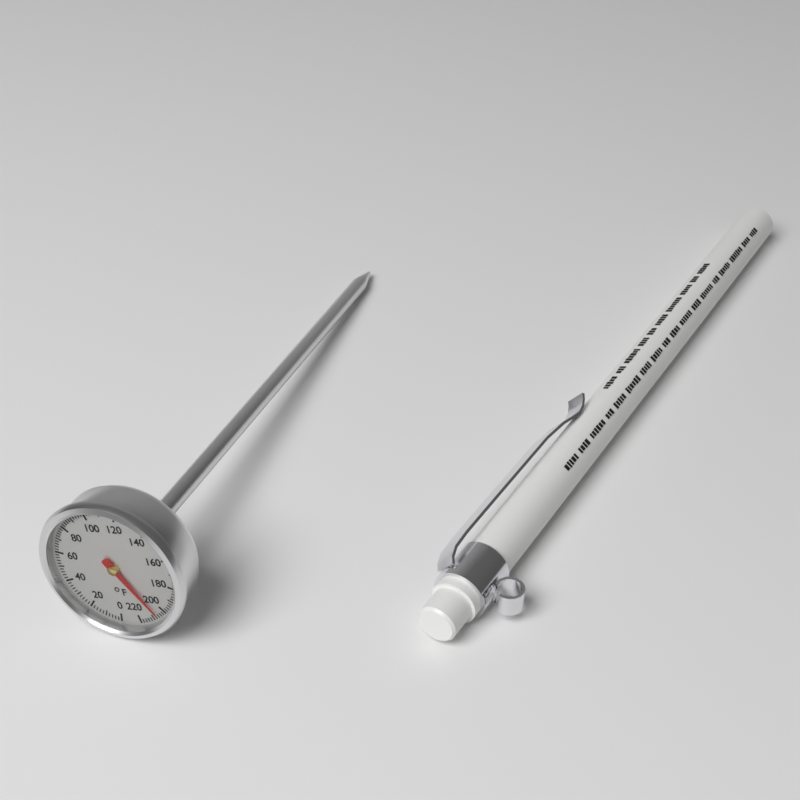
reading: 206 °F
